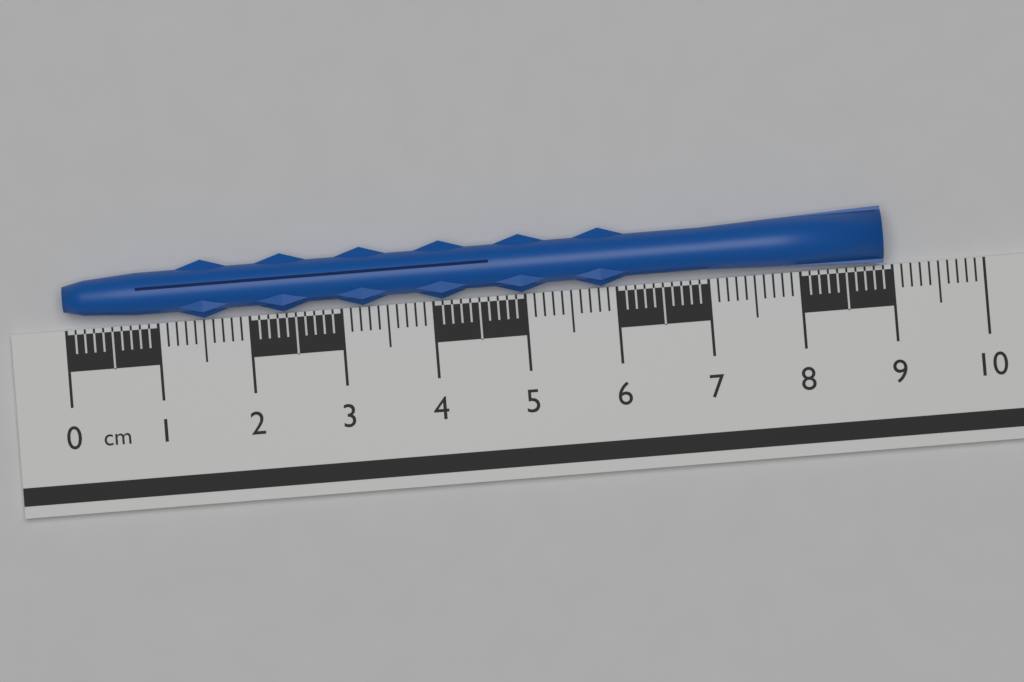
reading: 8.9 cm
